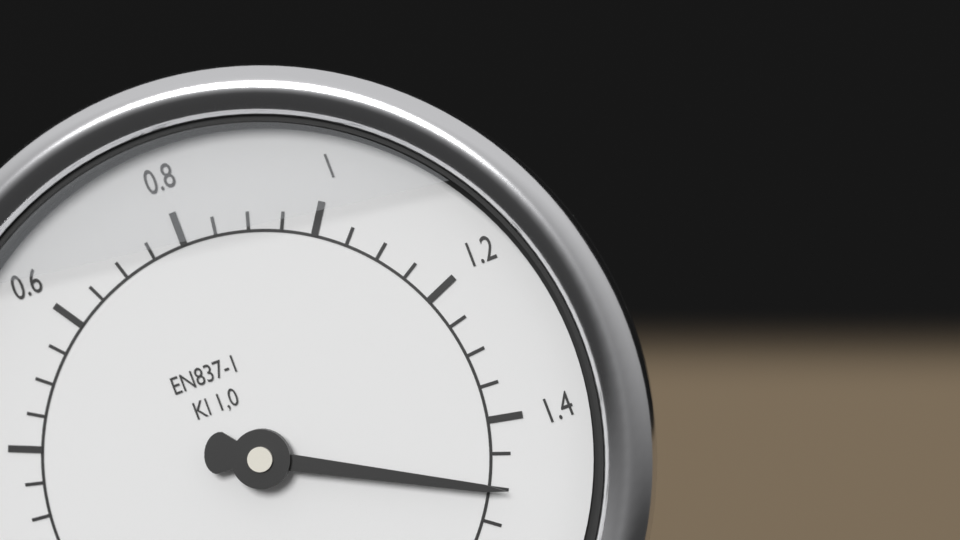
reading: 1.50 MPa
